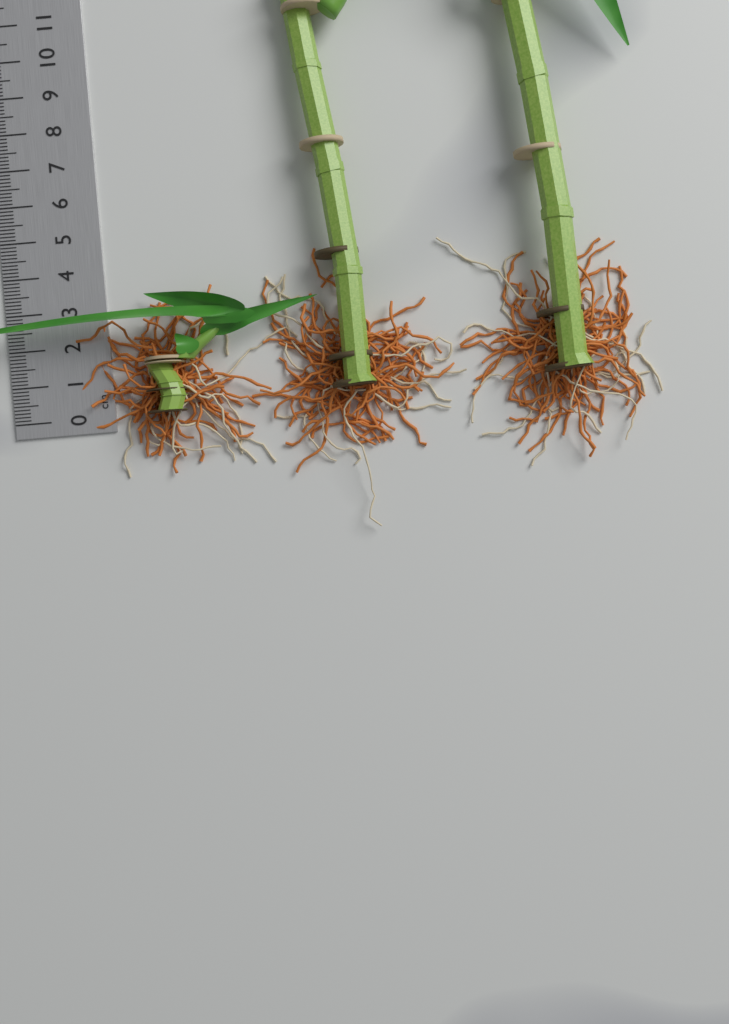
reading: 3.3 cm
